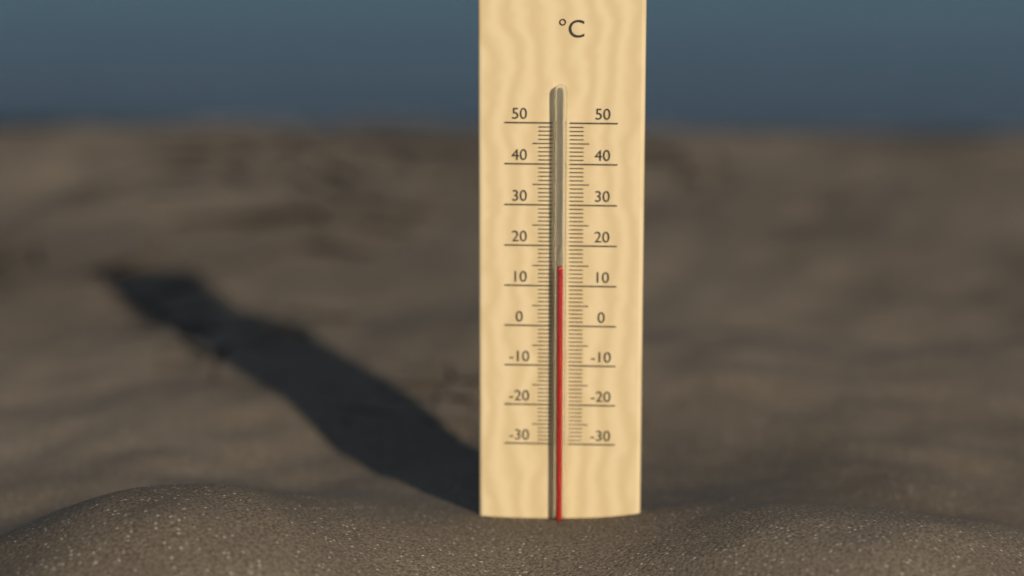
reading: 15 °C
